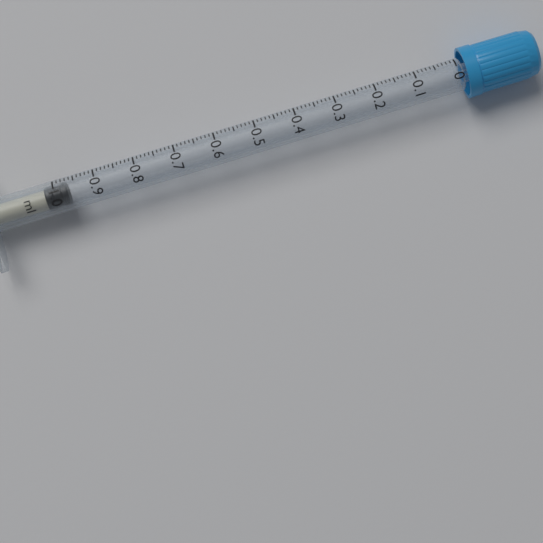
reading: 0.97 ml
